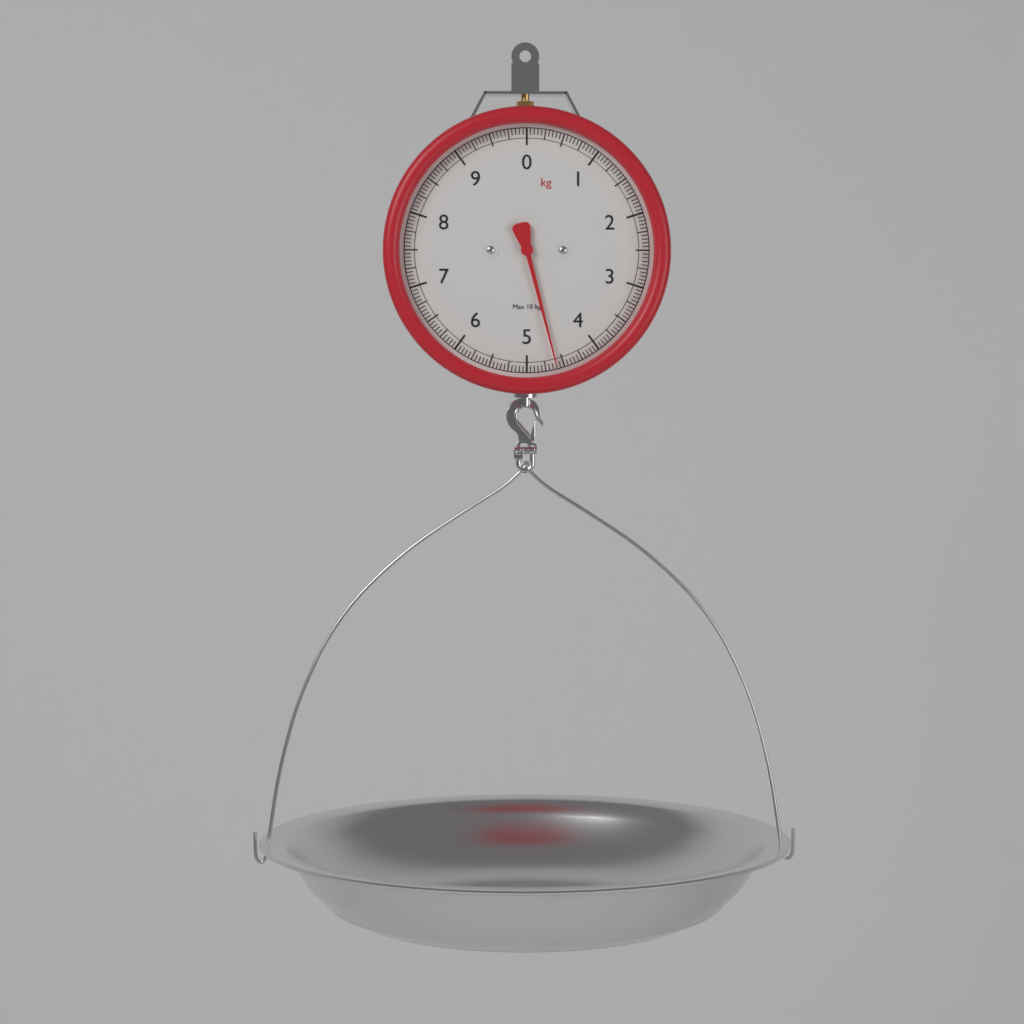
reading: 4.60 kg
